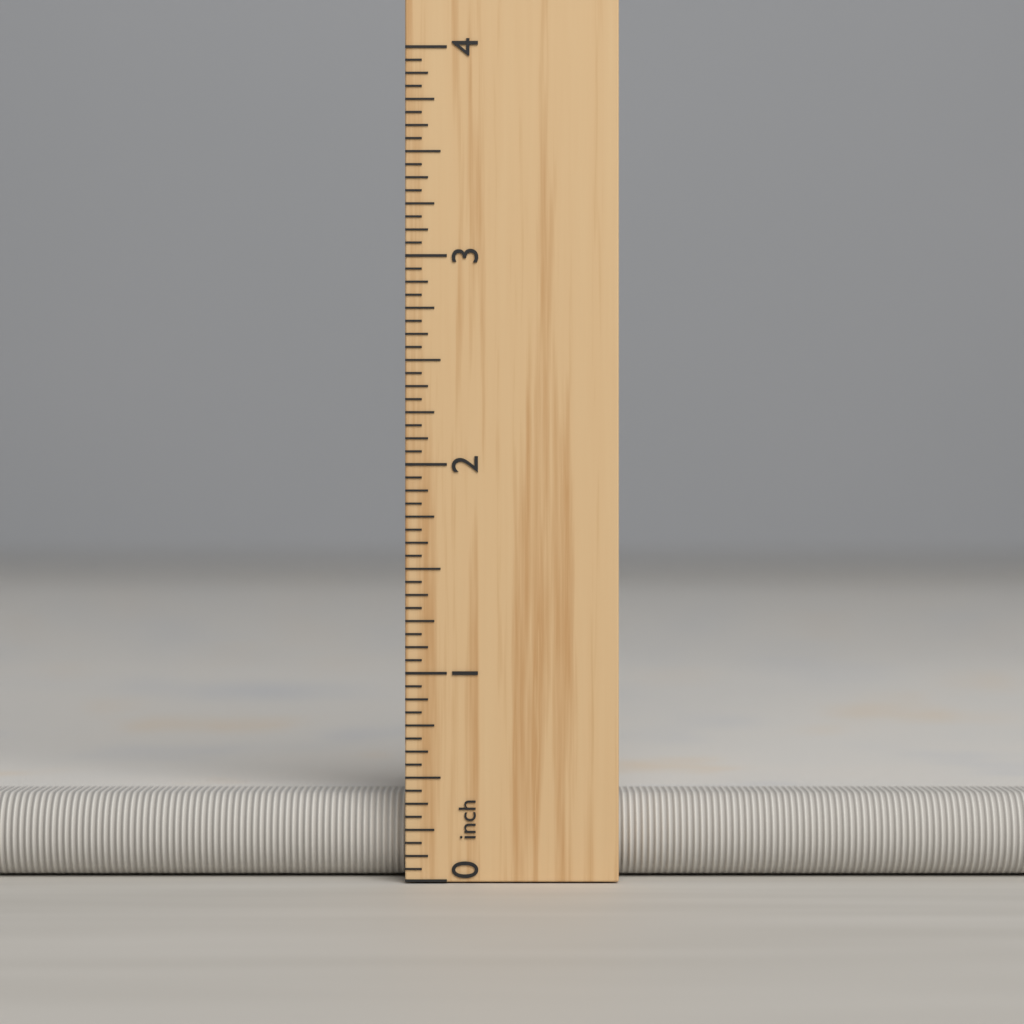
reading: 0.4000 inch
